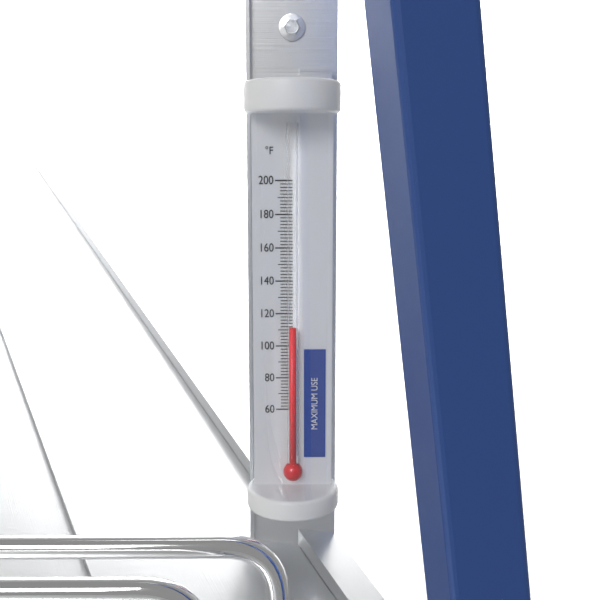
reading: 112 °F
